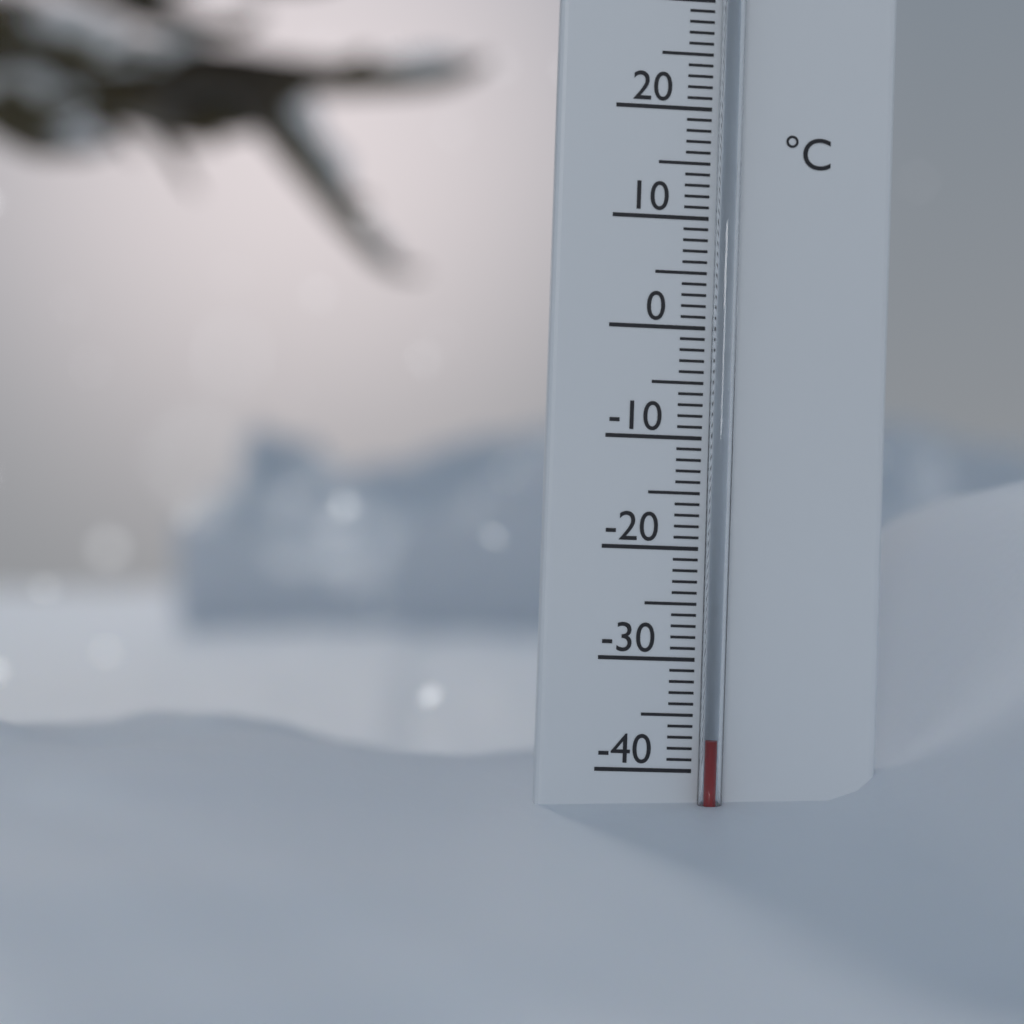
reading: -37 °C
